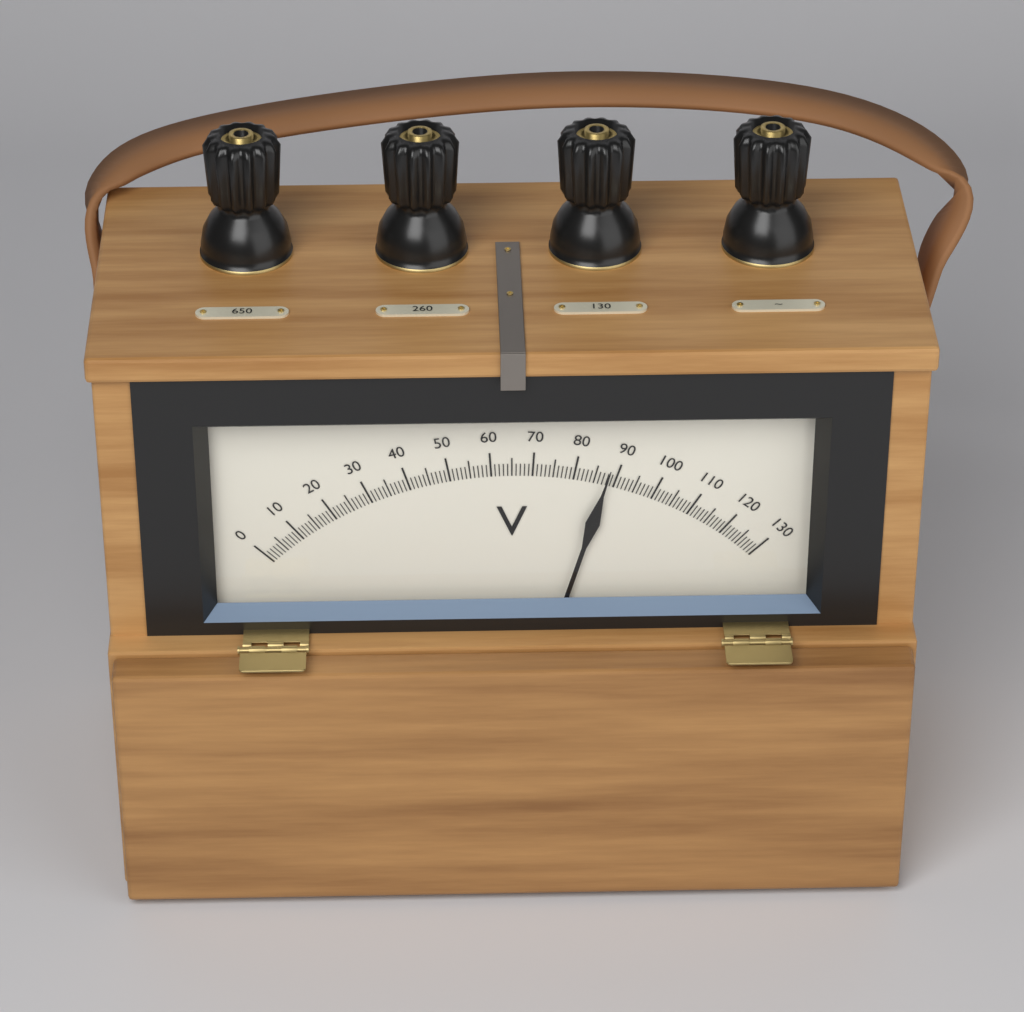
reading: 88 V
